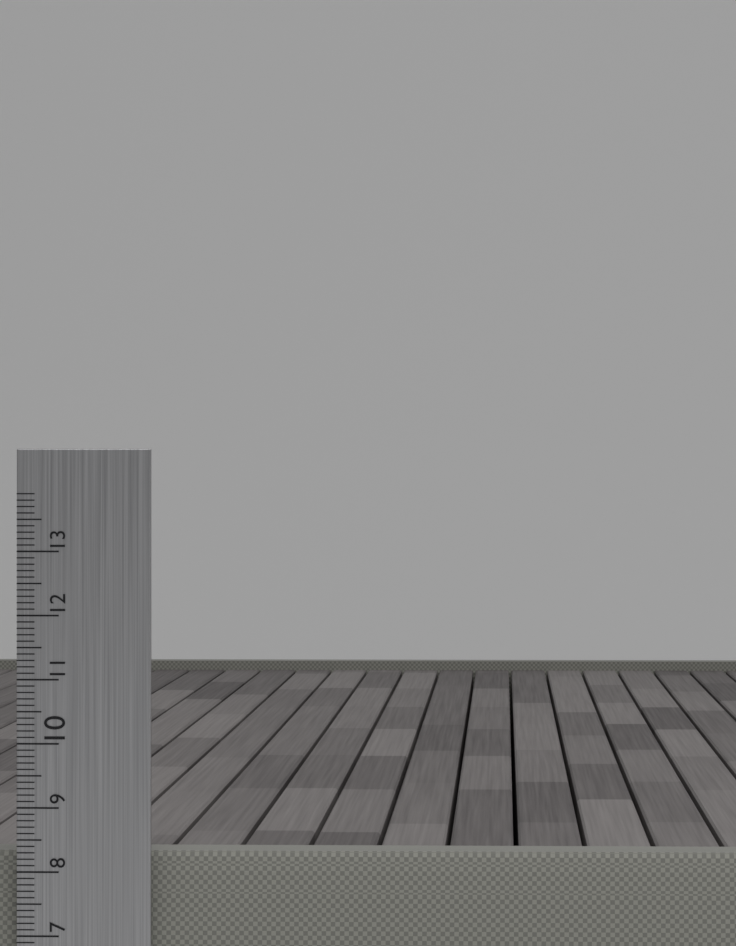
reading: 8.3 cm
